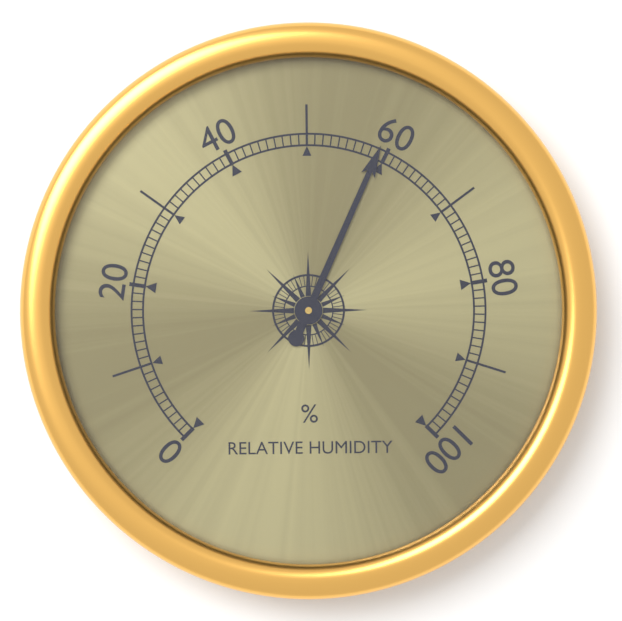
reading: 59 %
